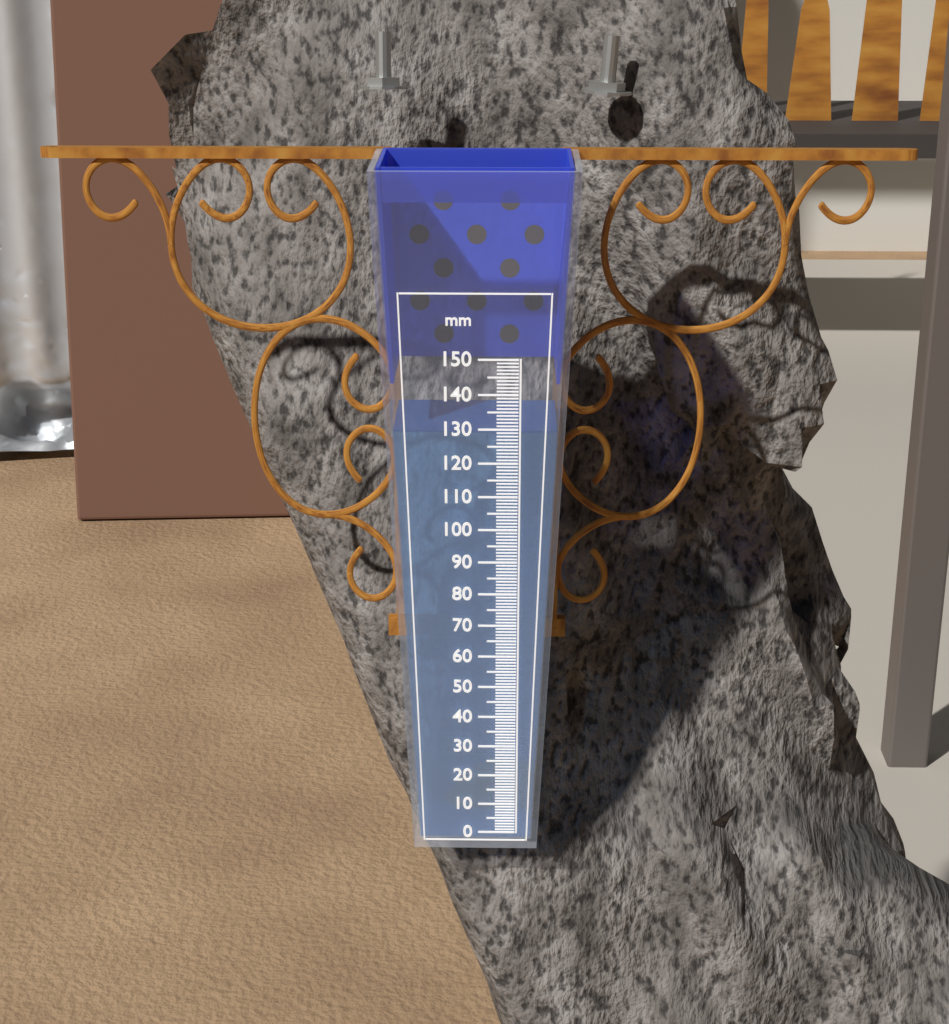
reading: 129 mm
